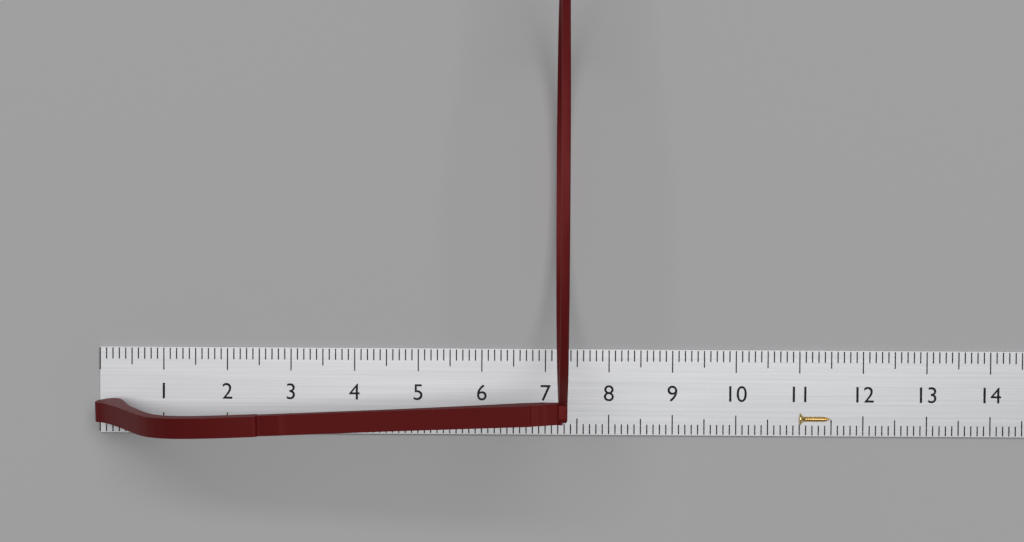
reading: 7.3 cm
